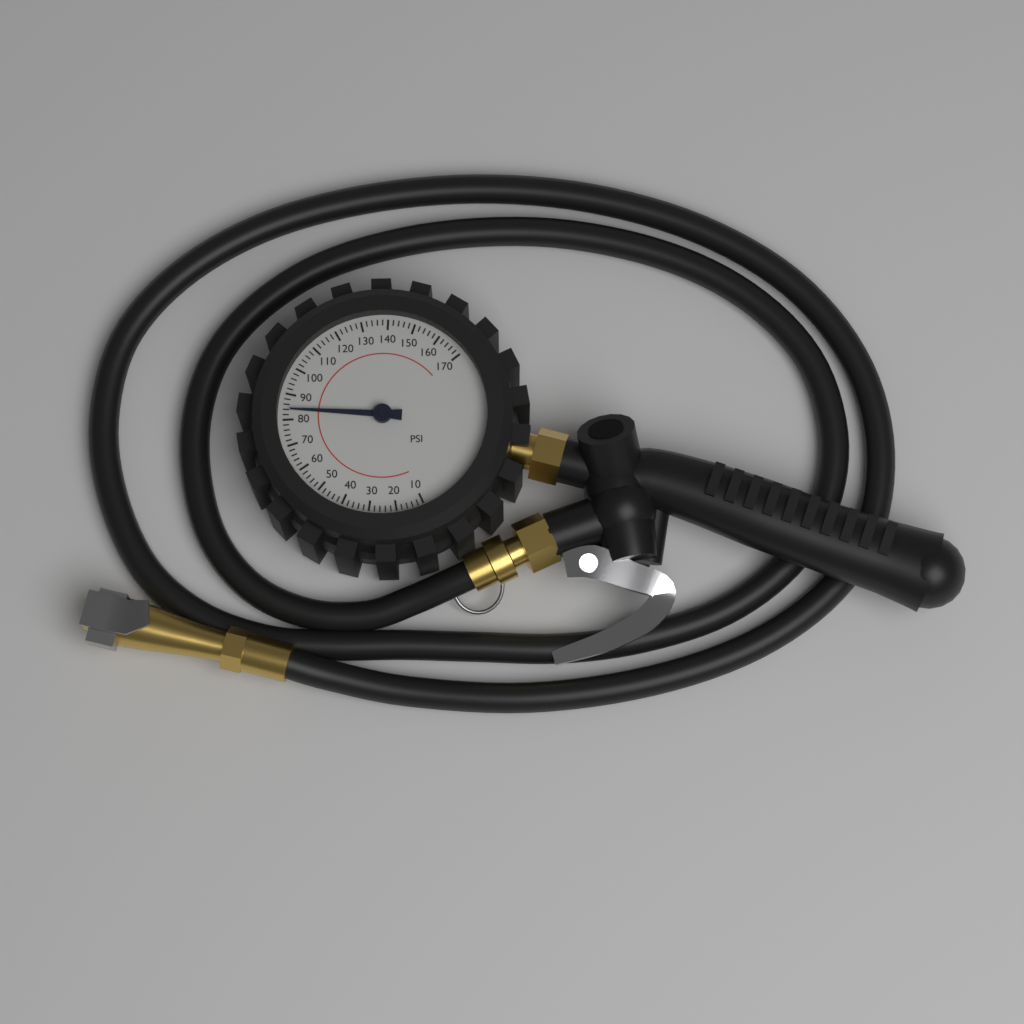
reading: 84 psi
